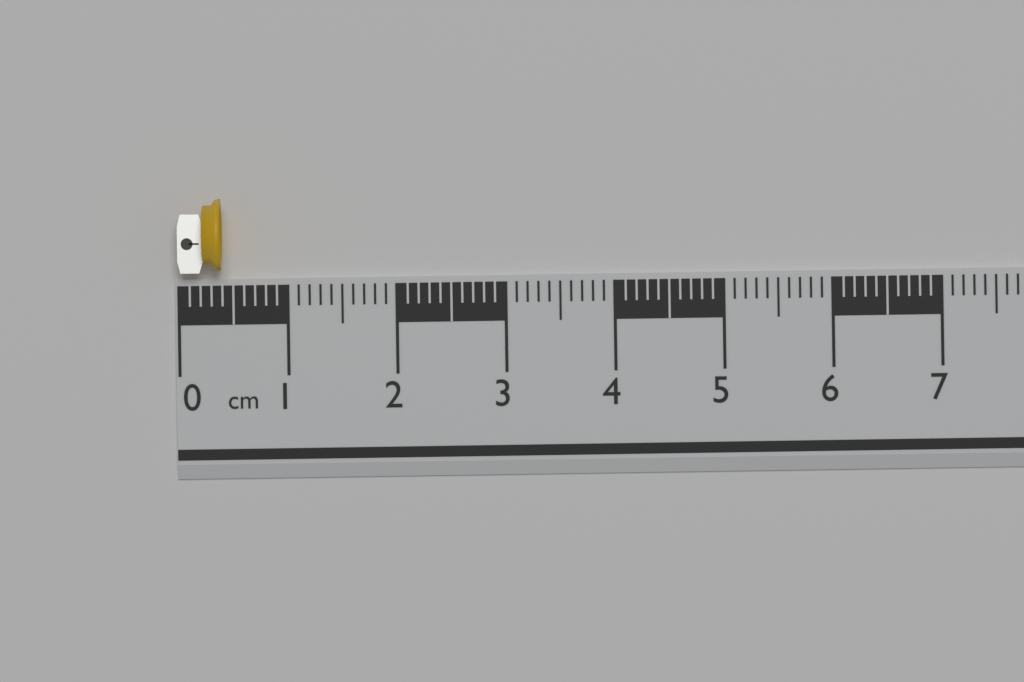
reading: 0.4 cm
